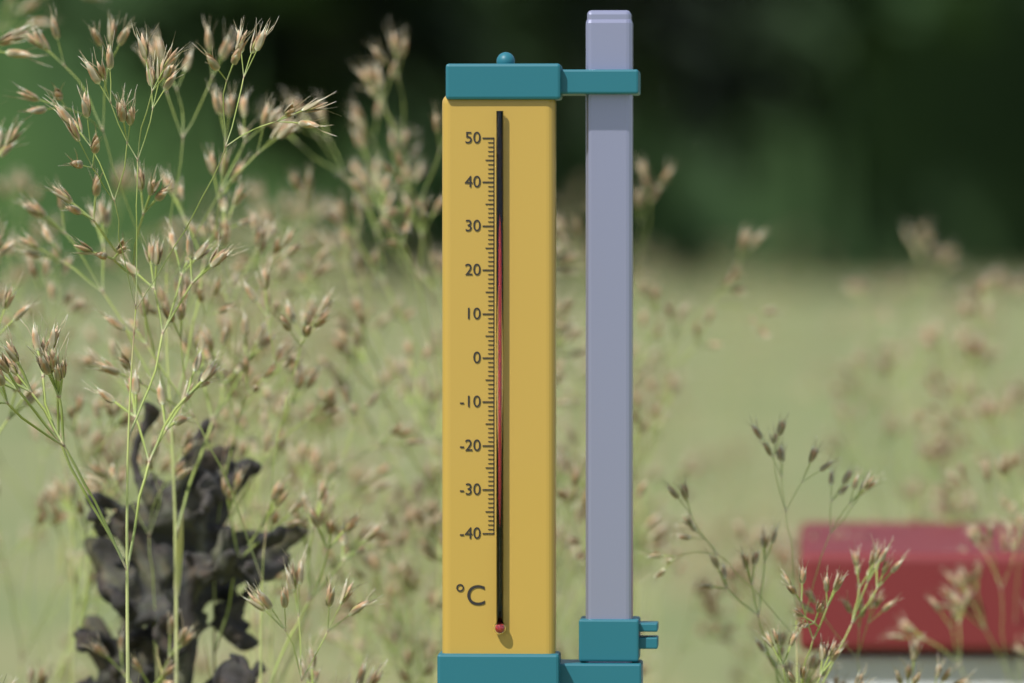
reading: 32 °C
